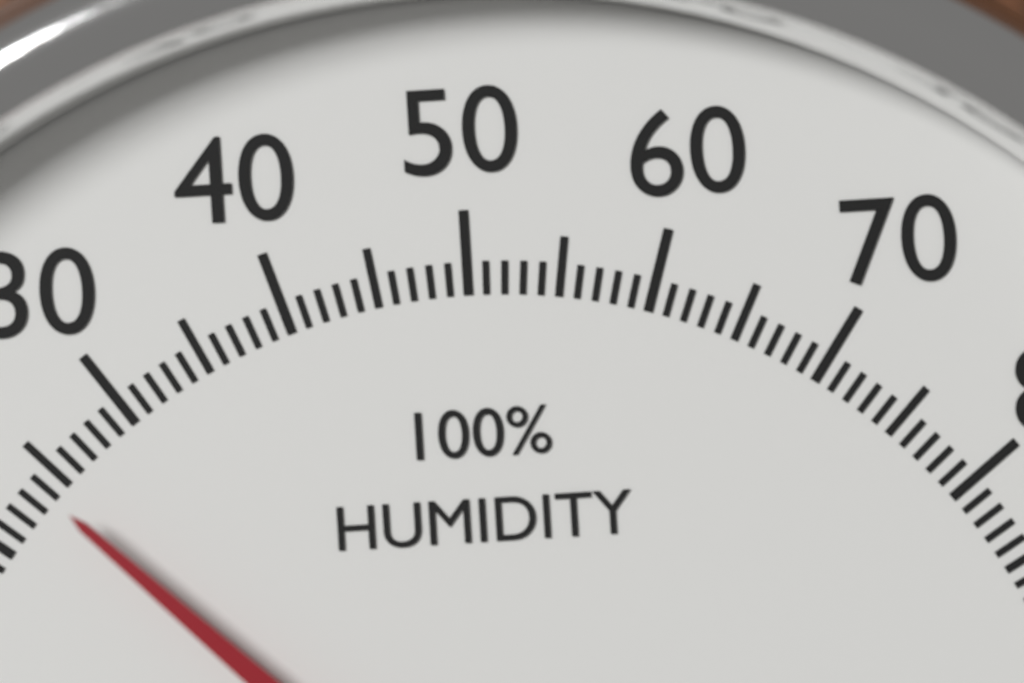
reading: 24 %
